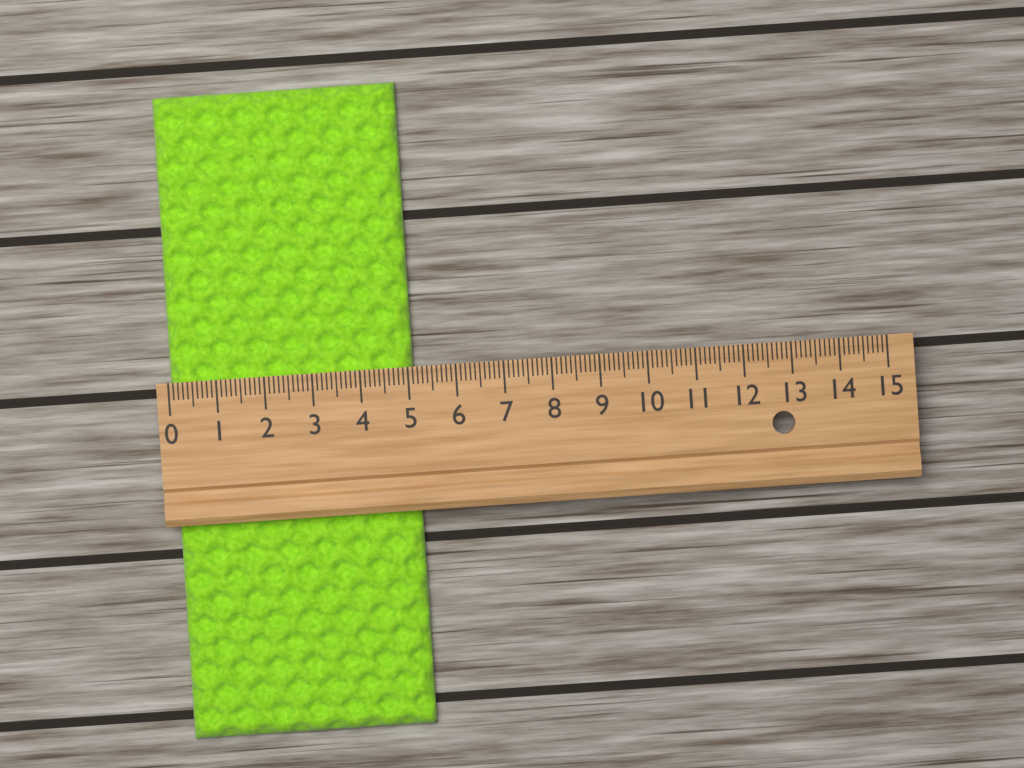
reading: 5.1 (no unit)
